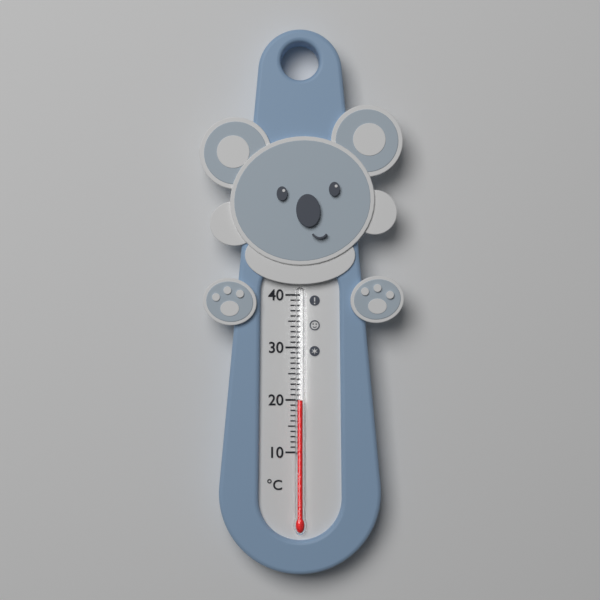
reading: 20 °C
